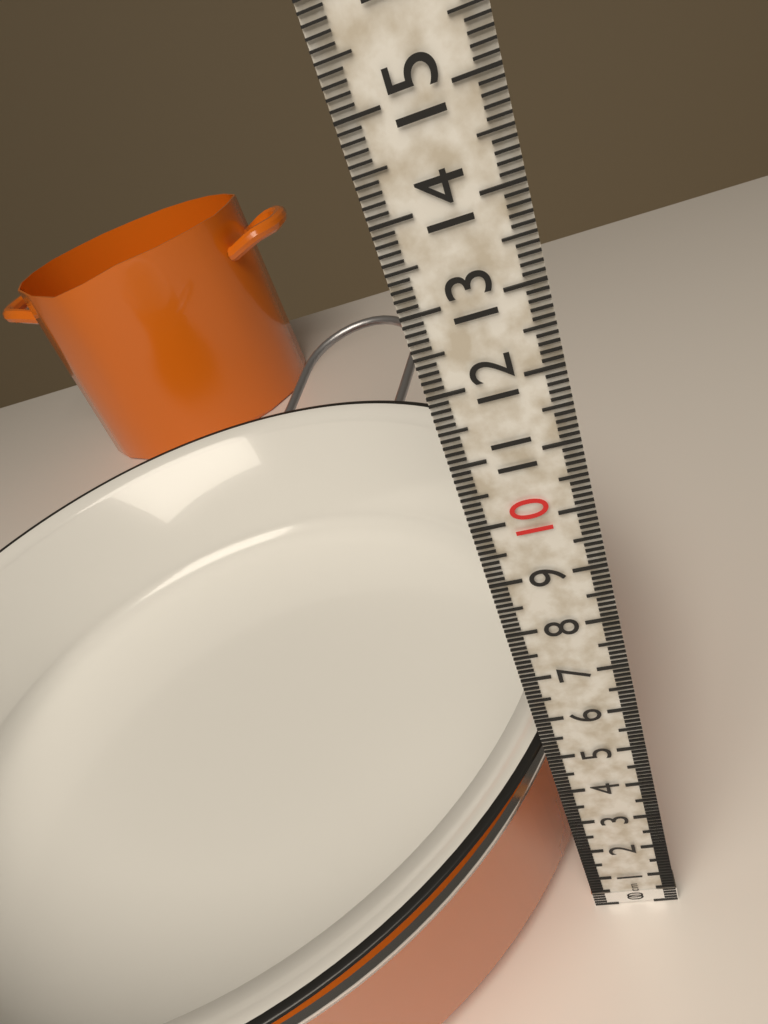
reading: 5.0 cm
